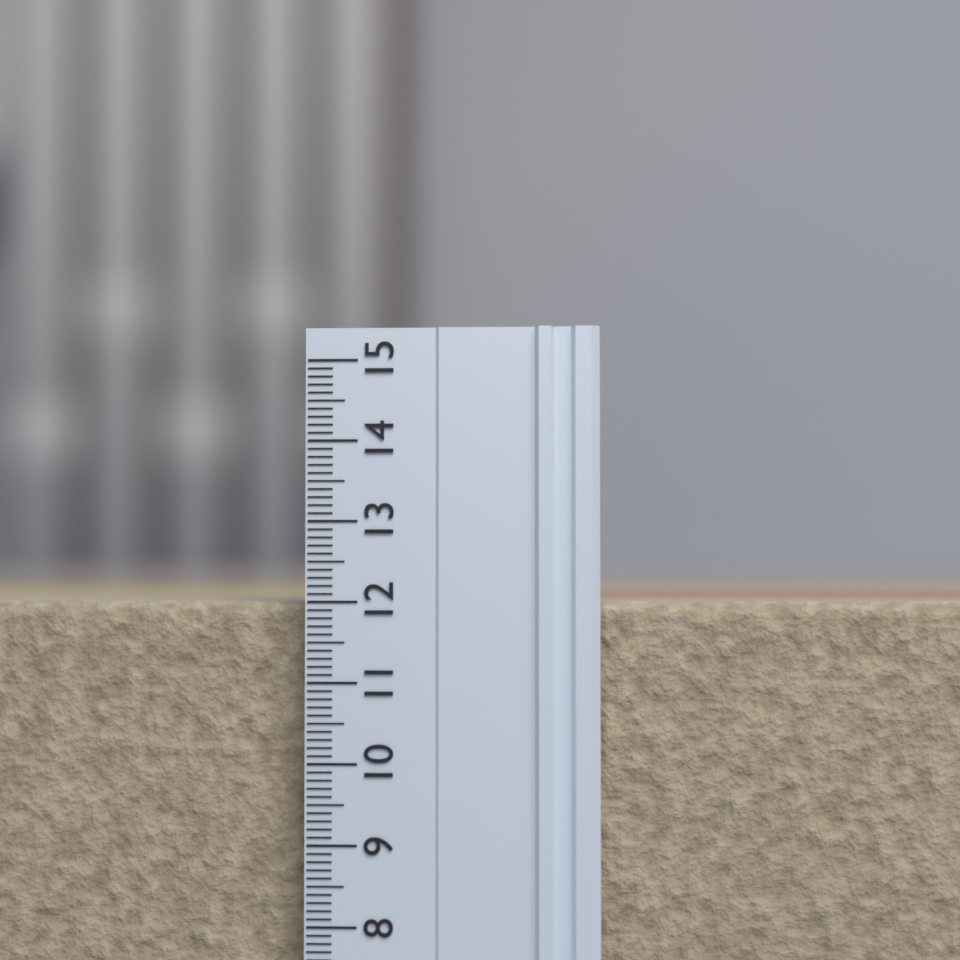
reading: 12.0 (no unit)
